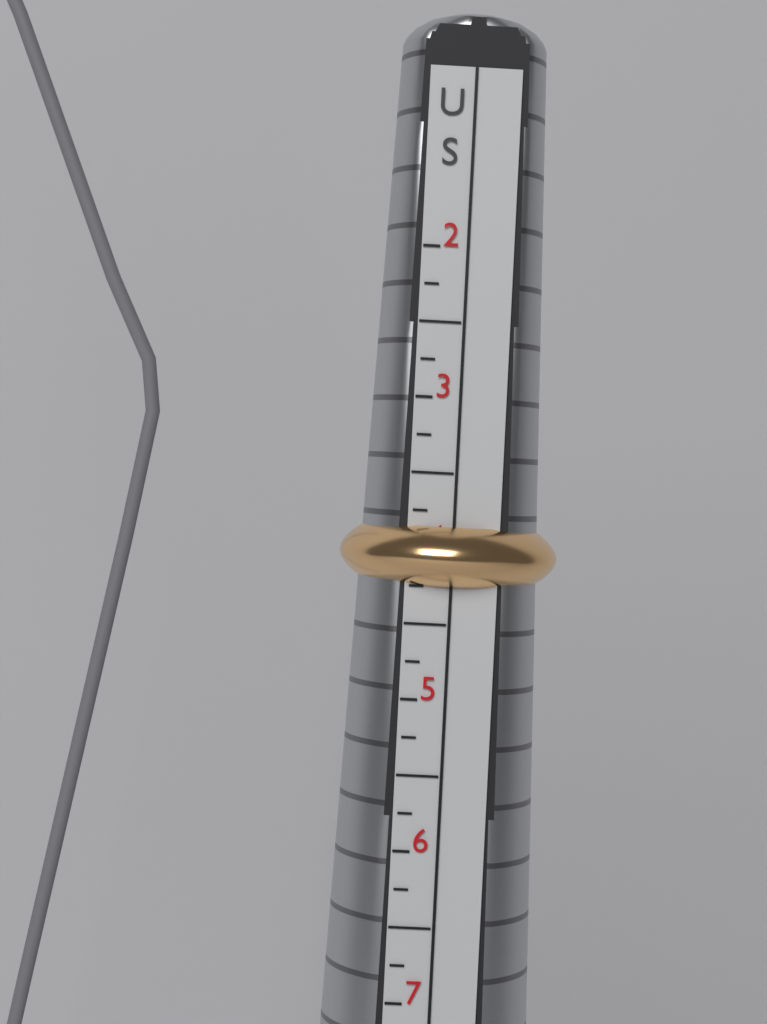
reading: 4.25 US
